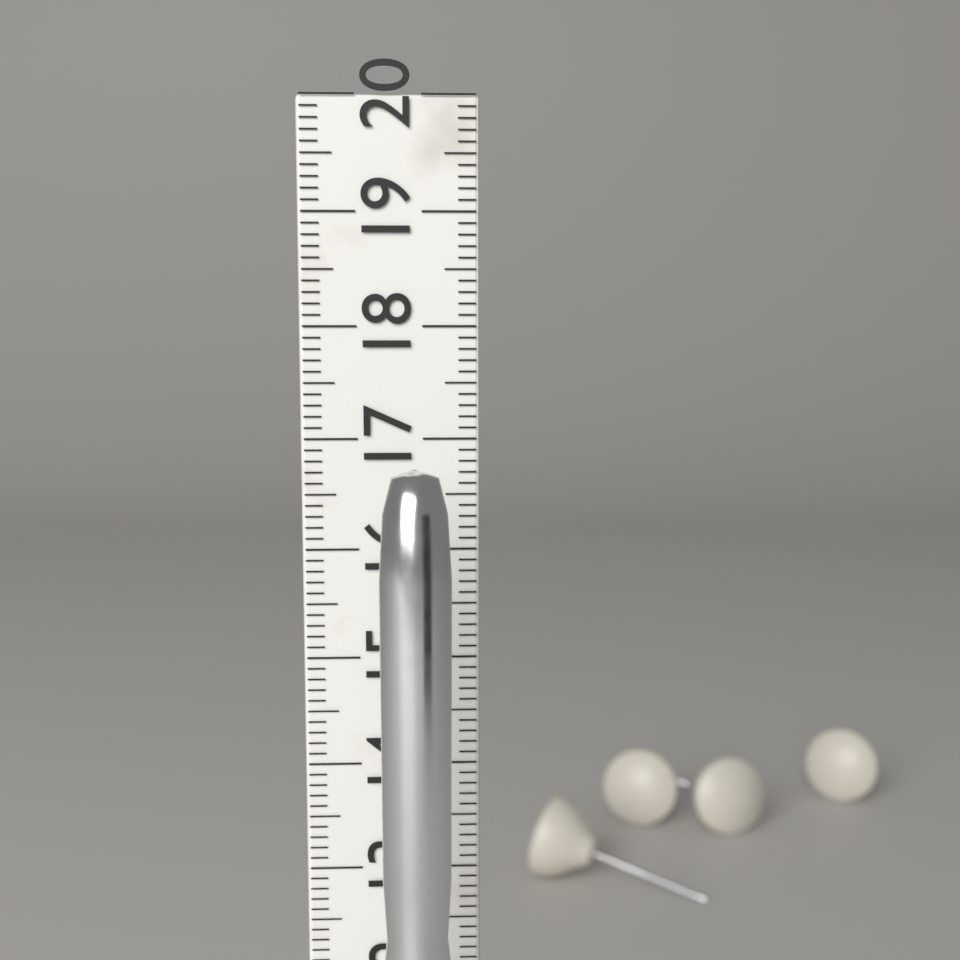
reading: 16.9 cm
